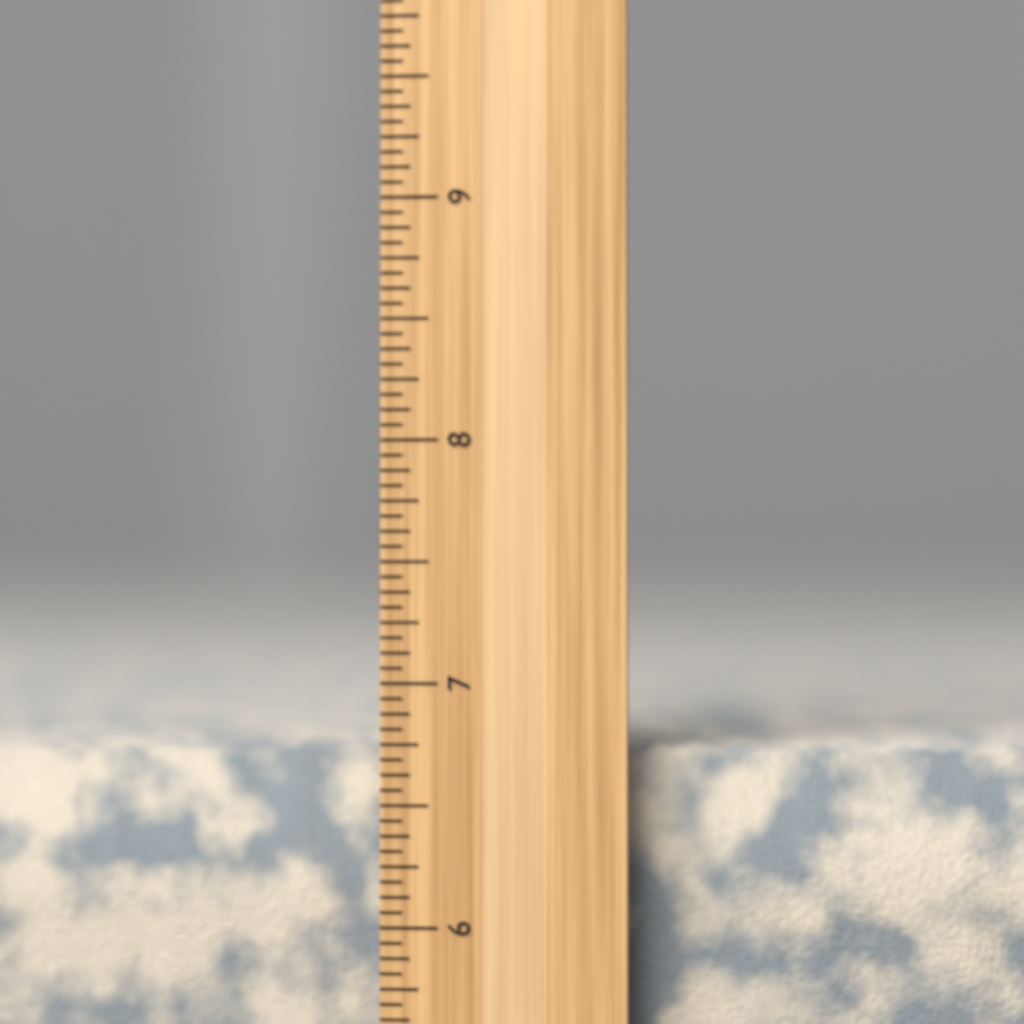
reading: 6.7500 inch
